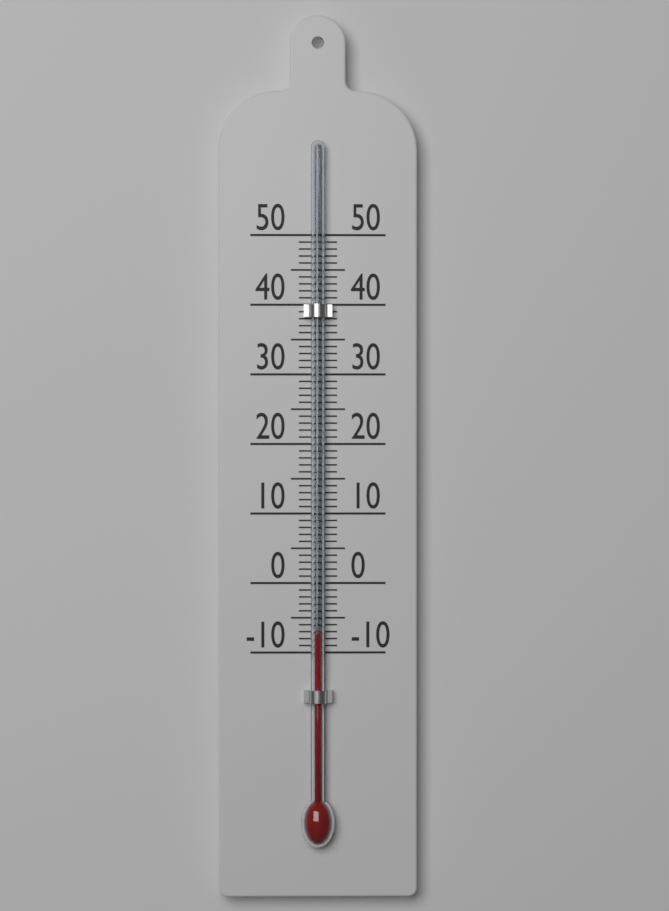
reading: -7 (no unit)
